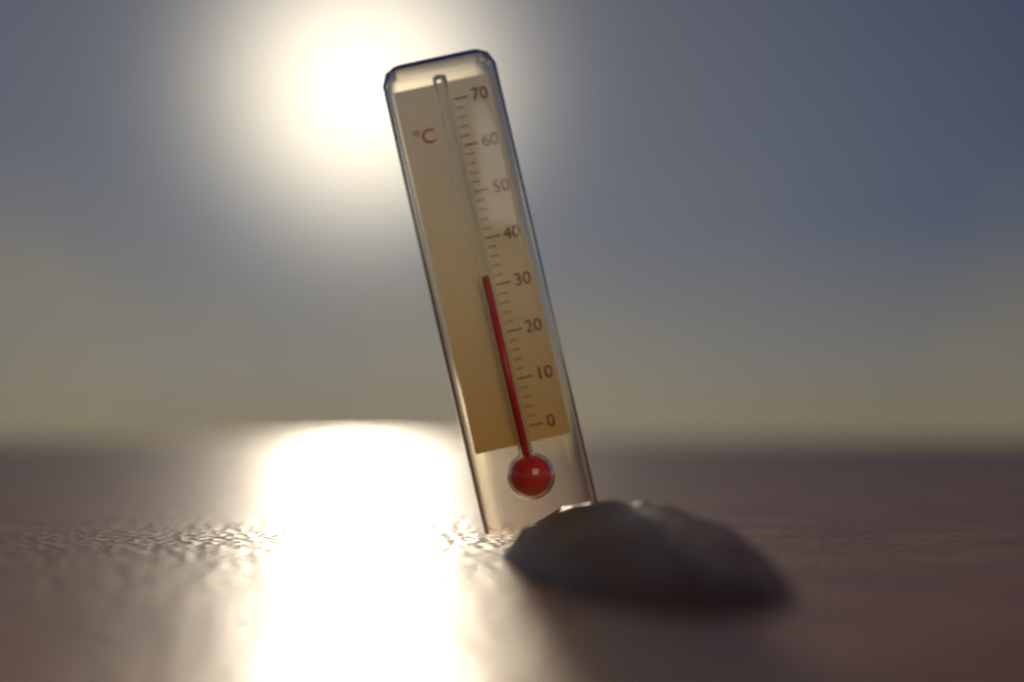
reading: 32 °C
